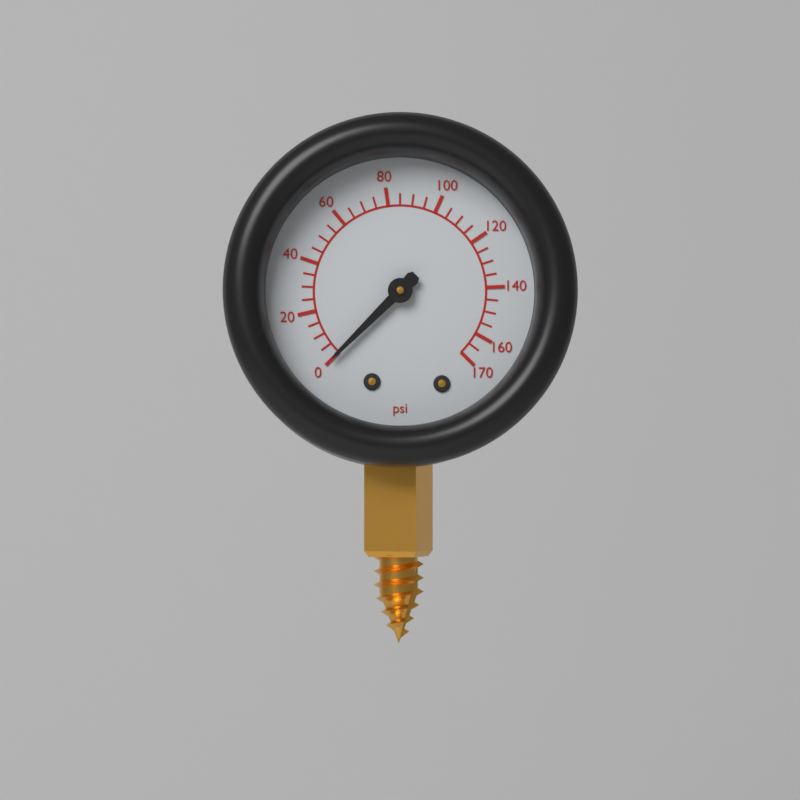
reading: 0 psi
